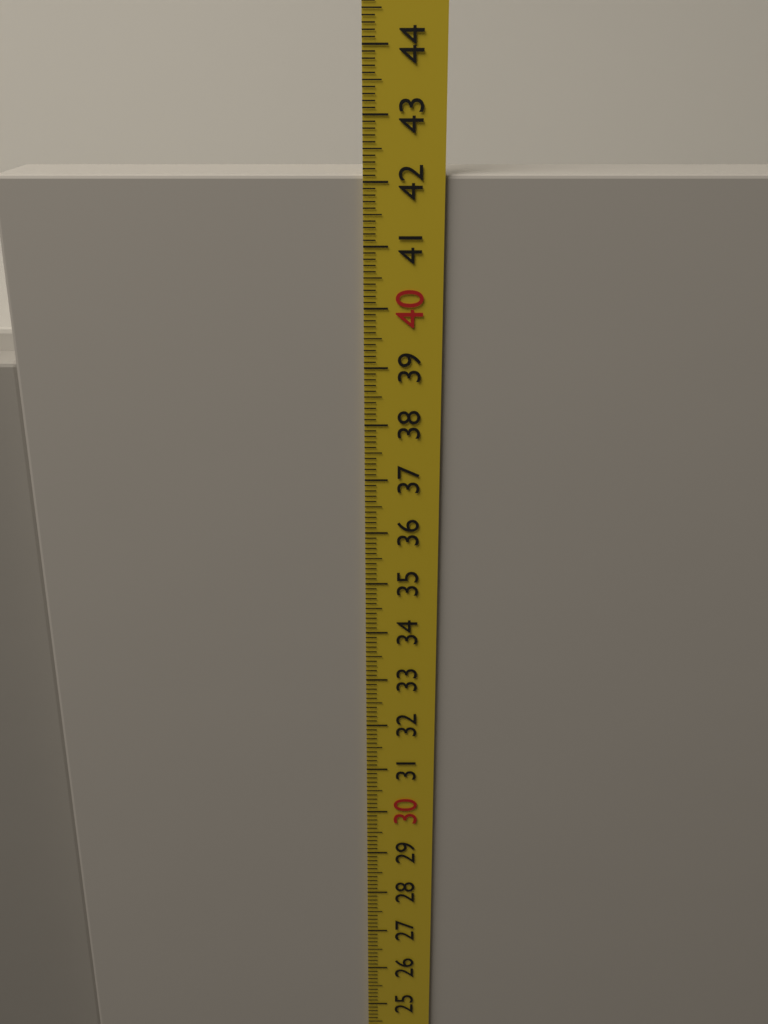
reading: 42.1 cm
